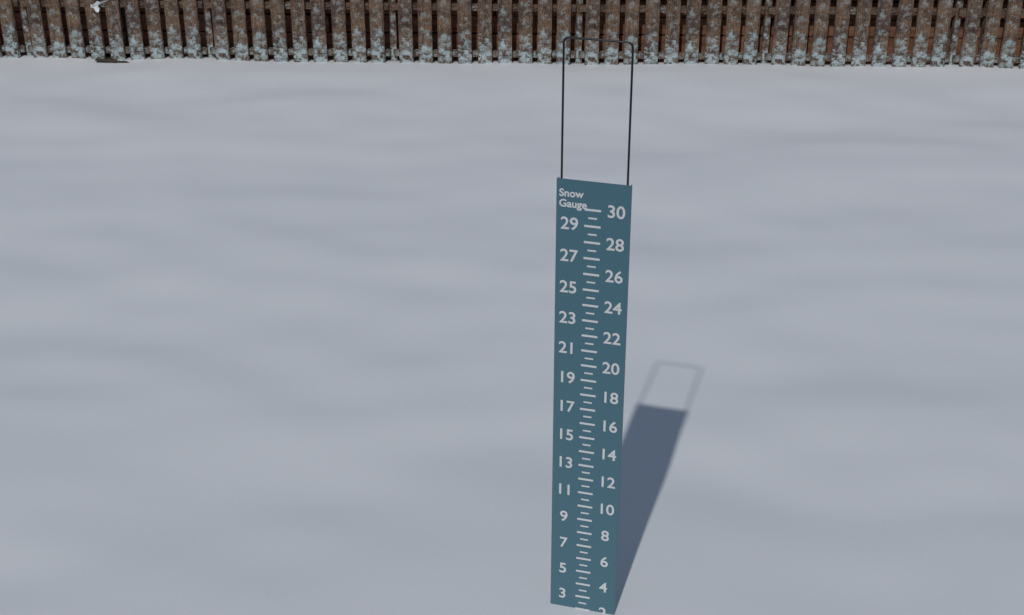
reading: 2.0 (no unit)
